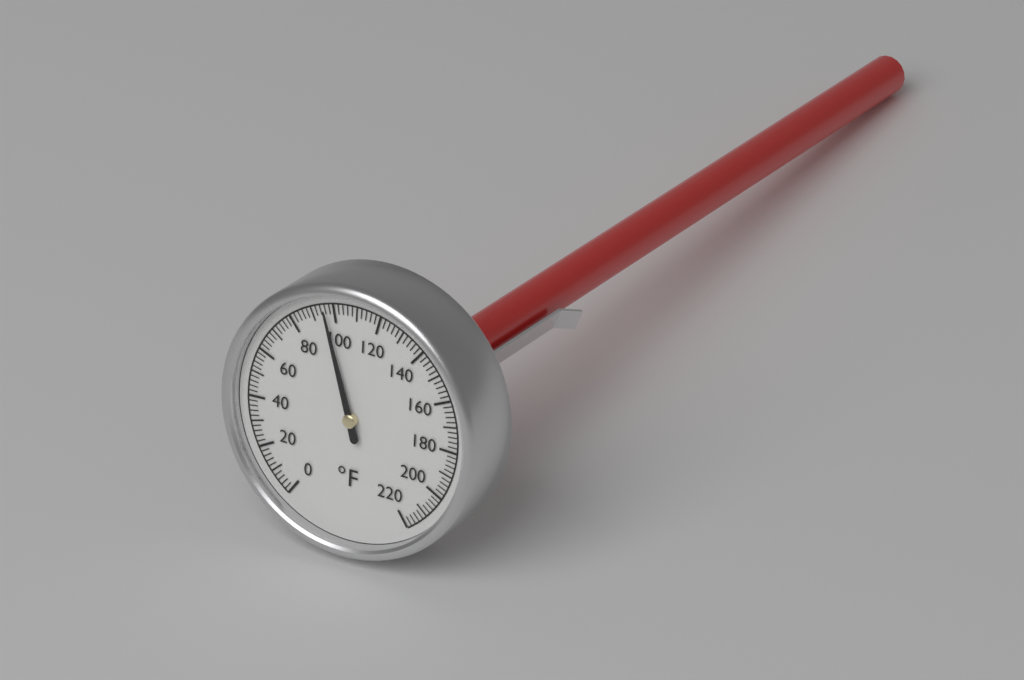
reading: 96 °F
